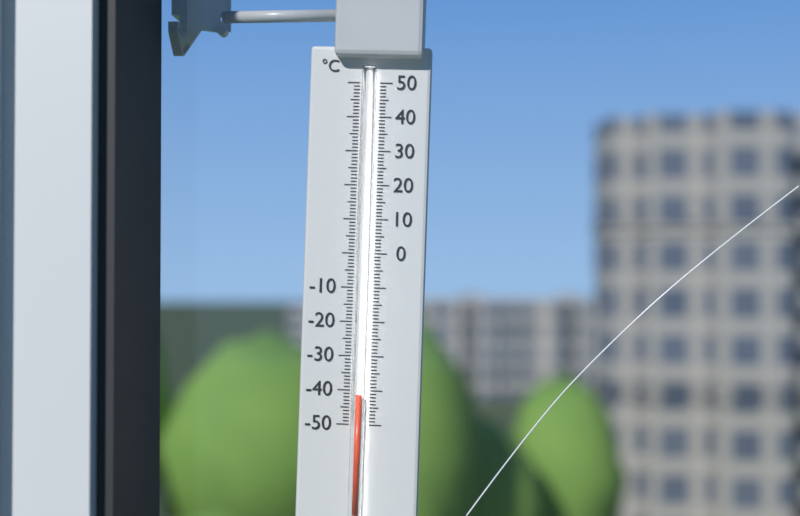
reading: -41 °C
